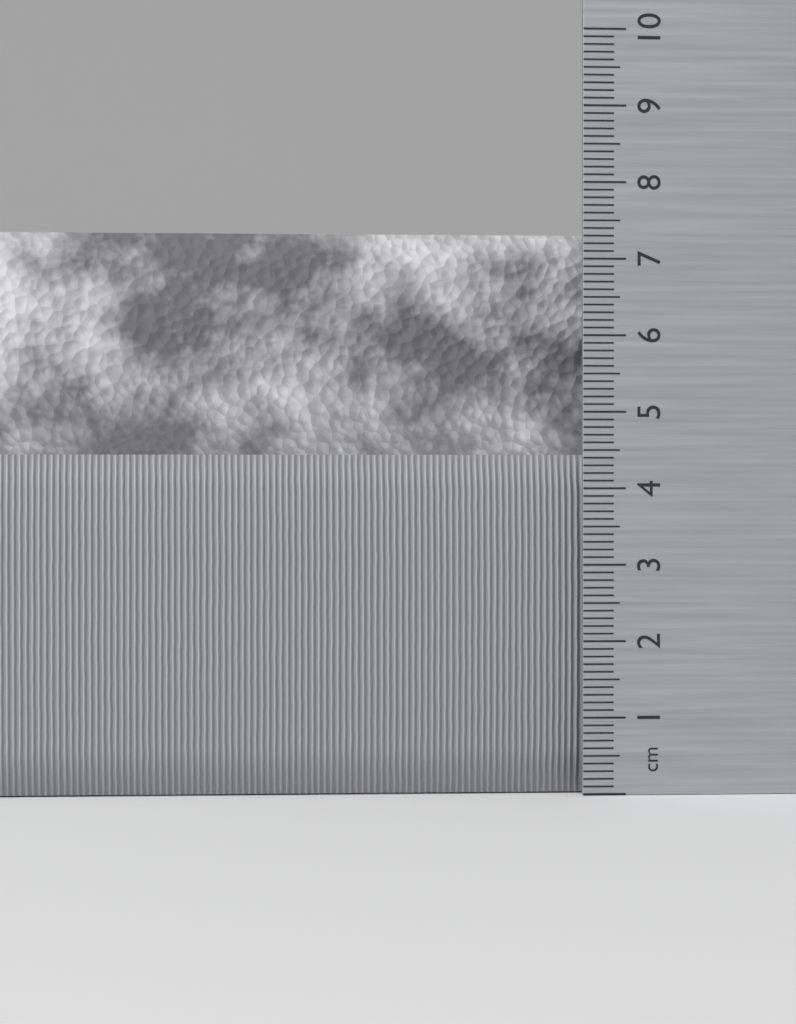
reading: 7.4 cm
